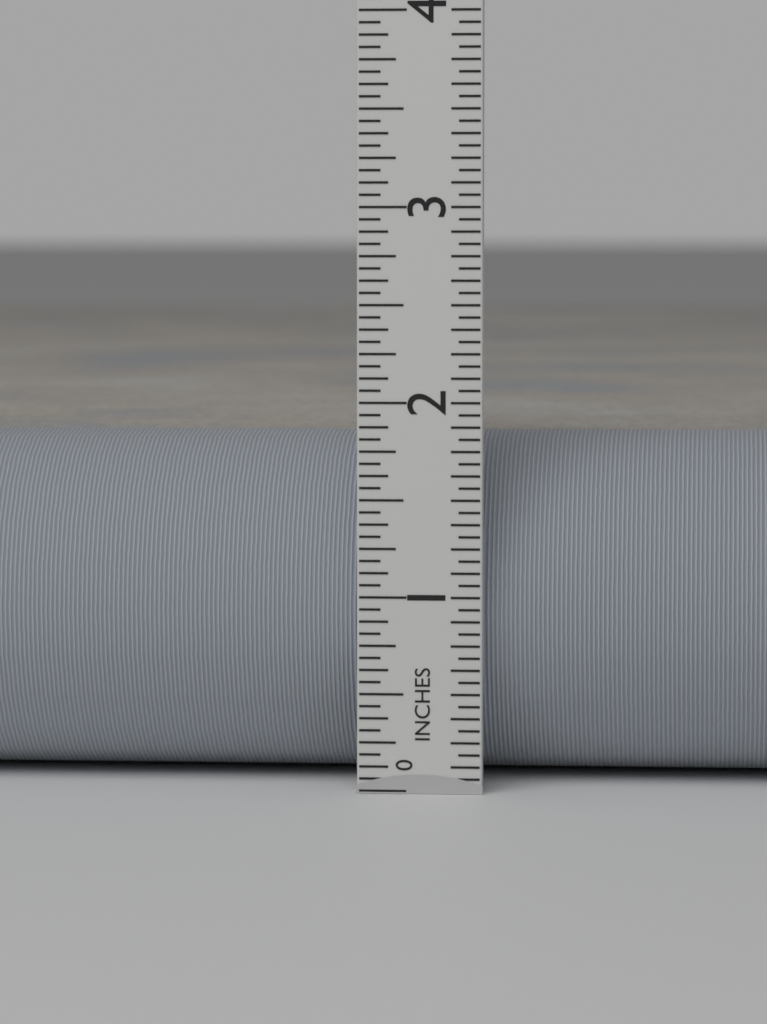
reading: 1.8125 in
